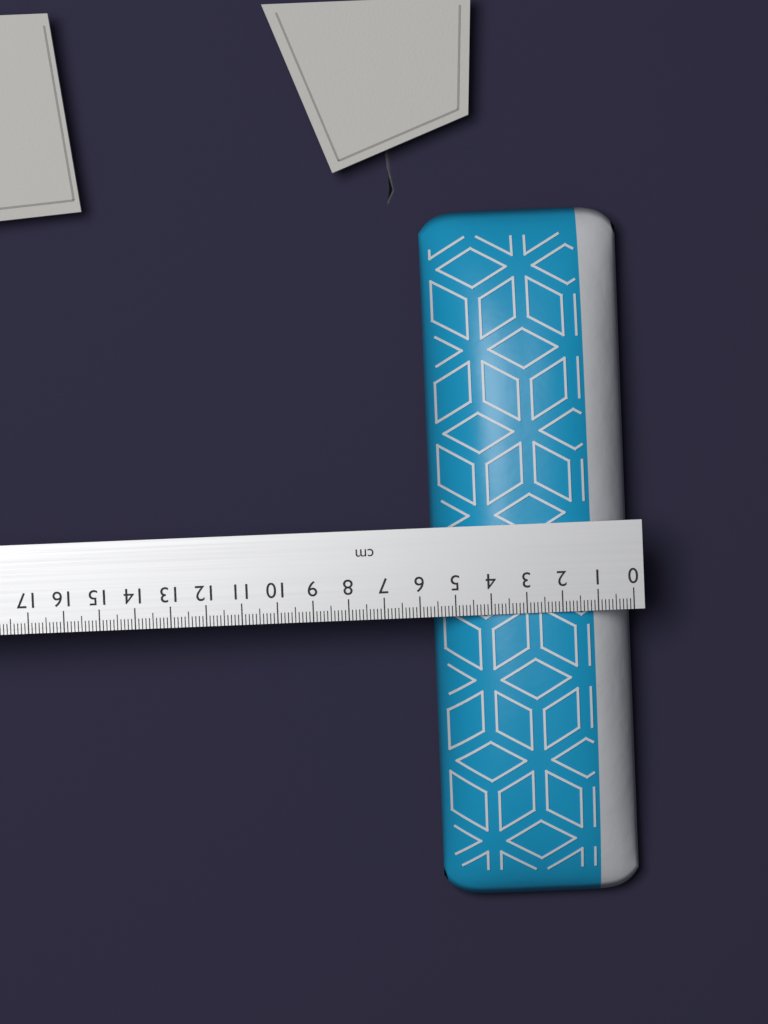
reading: 5.6 cm
